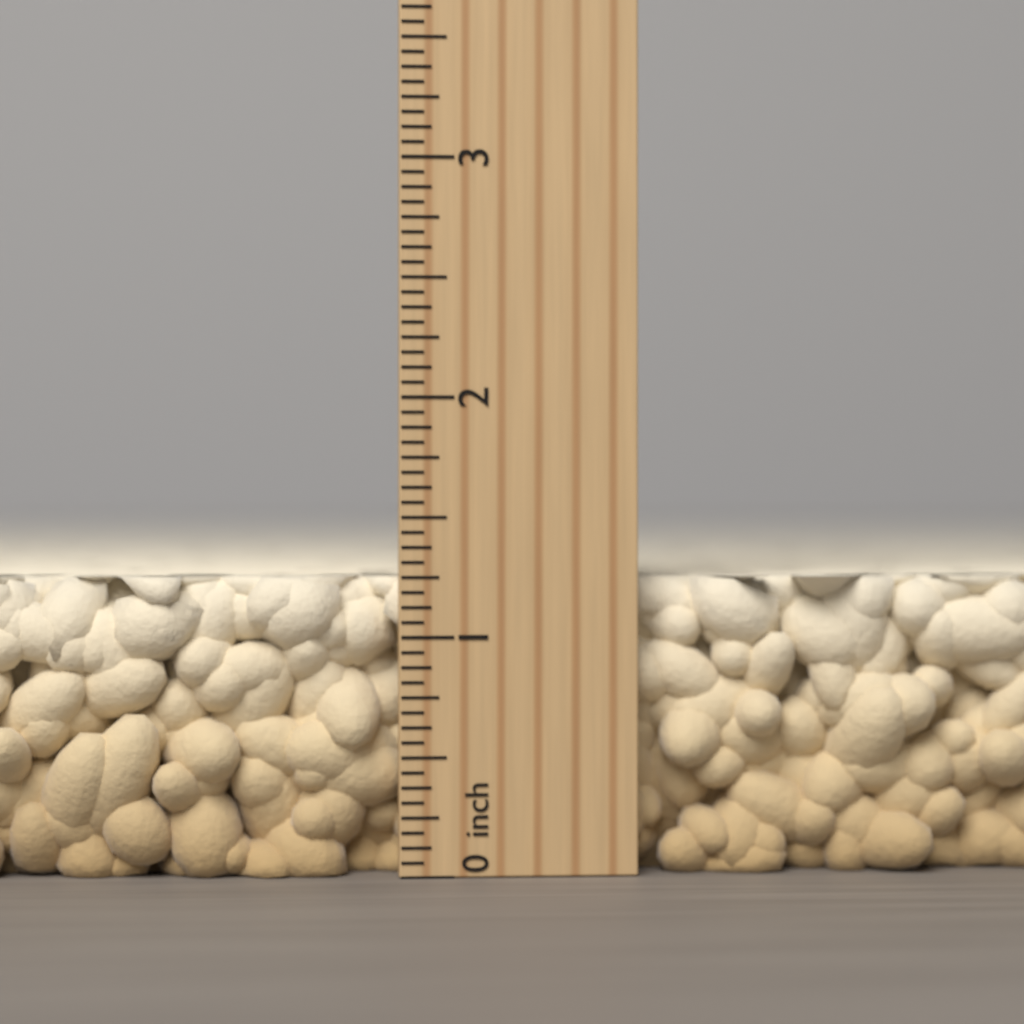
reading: 1.2500 inch
